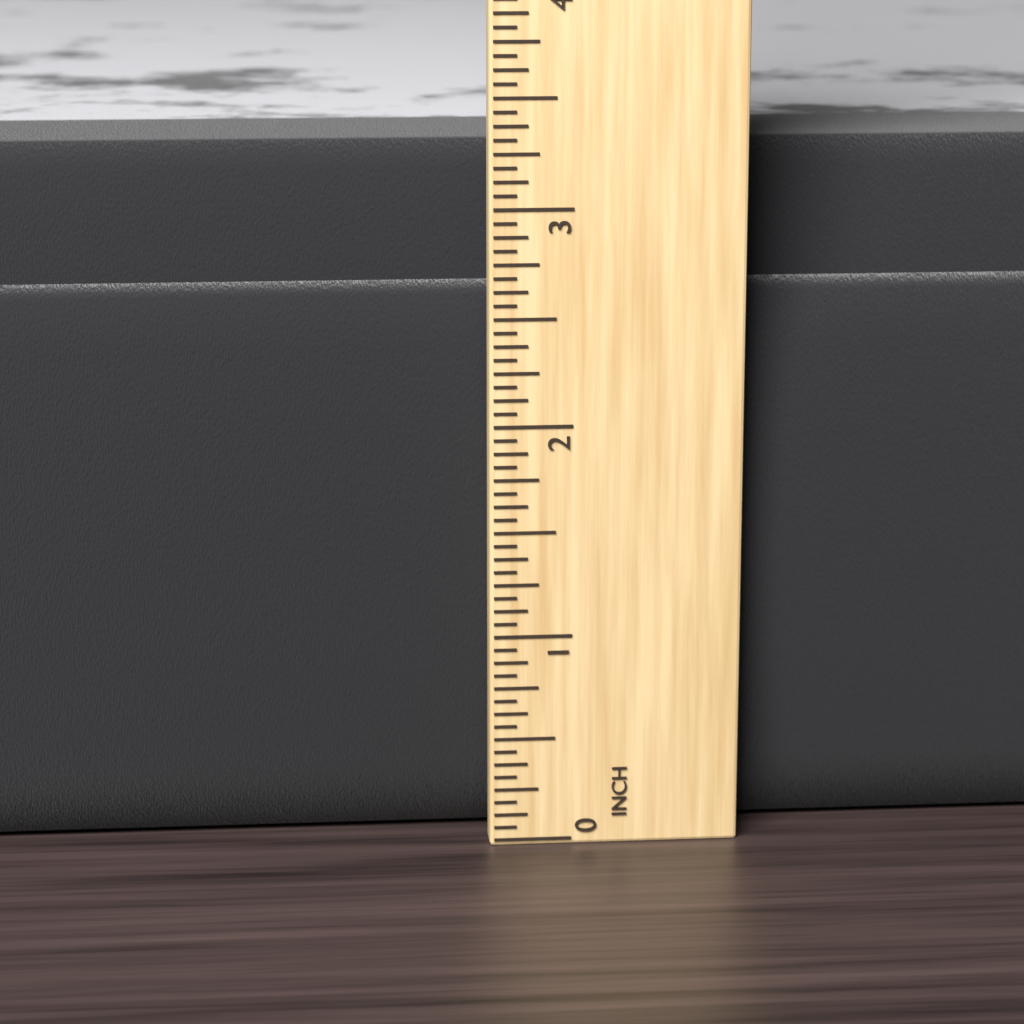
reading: 3.2500 in
